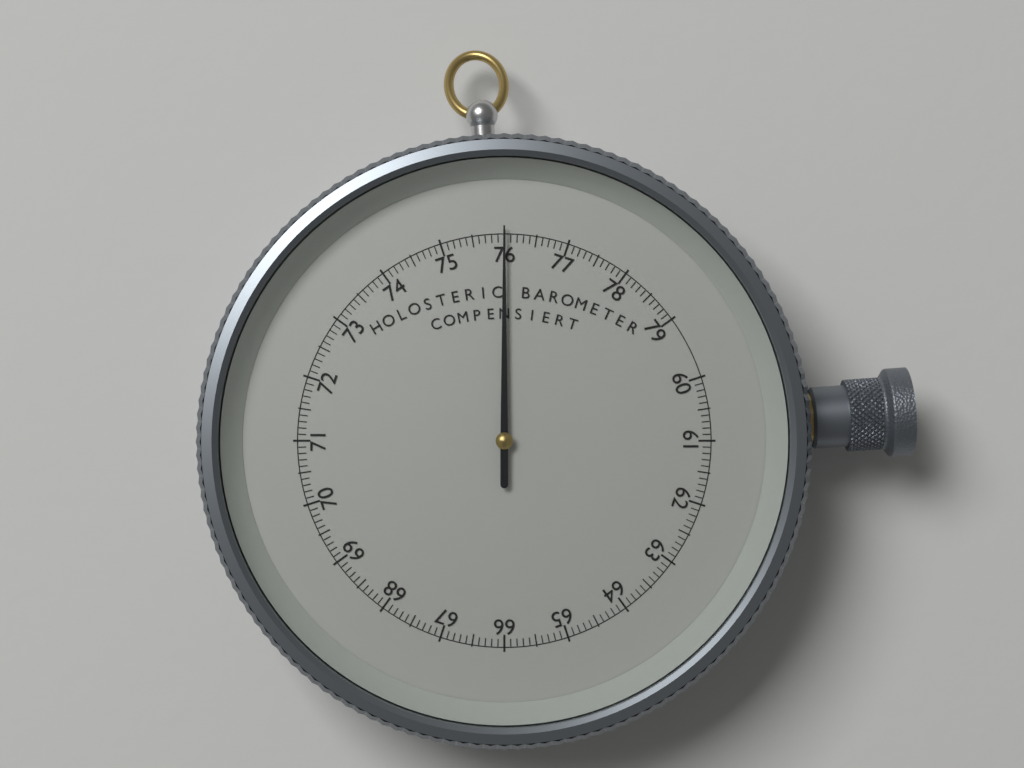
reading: 76.0 (no unit)
